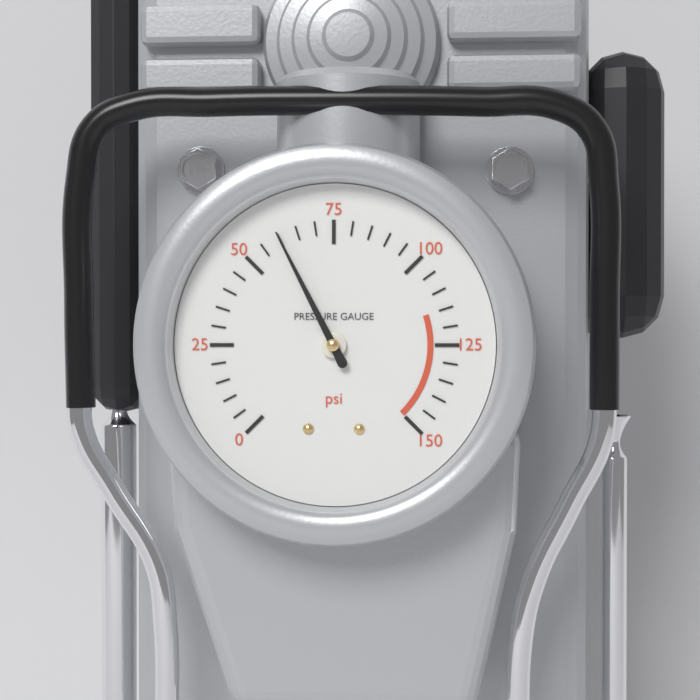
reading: 60 psi
